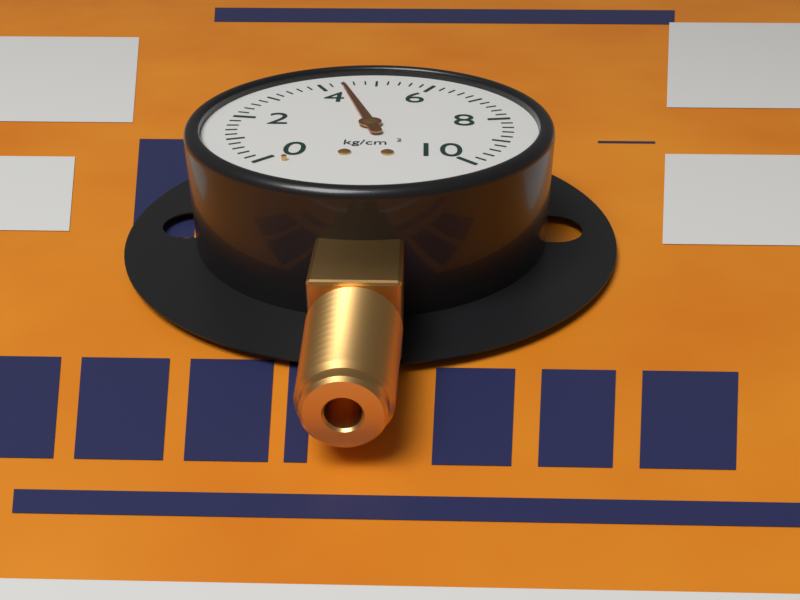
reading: 4.4 kg/cm²
